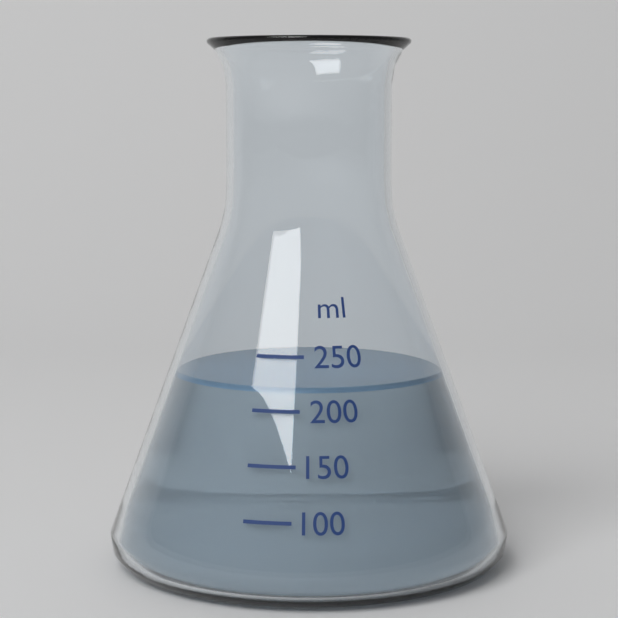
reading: 220 ml
